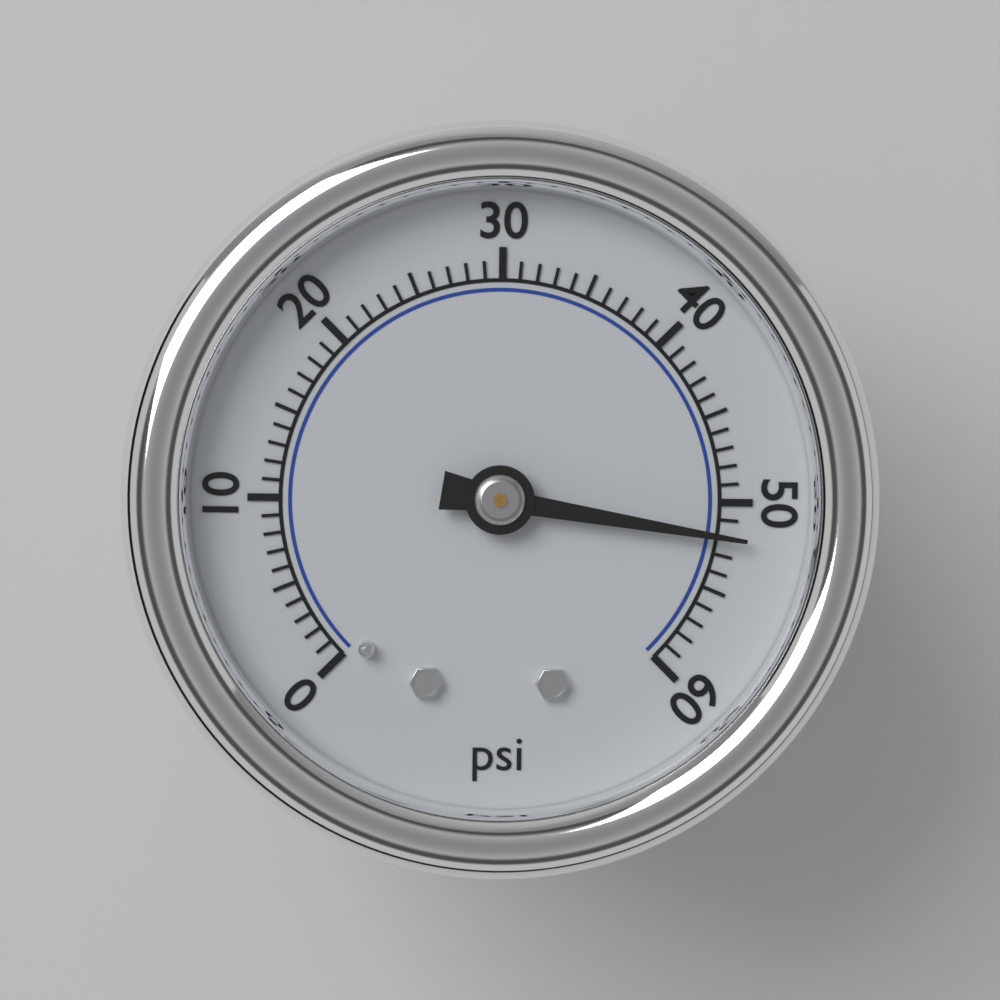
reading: 52 psi
